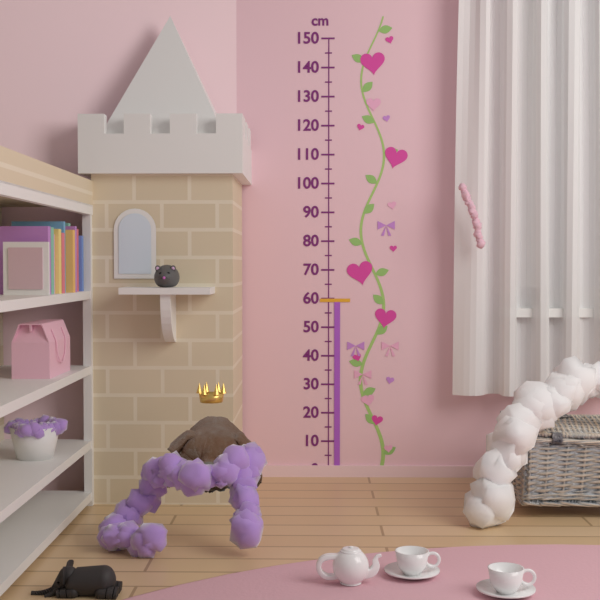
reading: 60 cm
